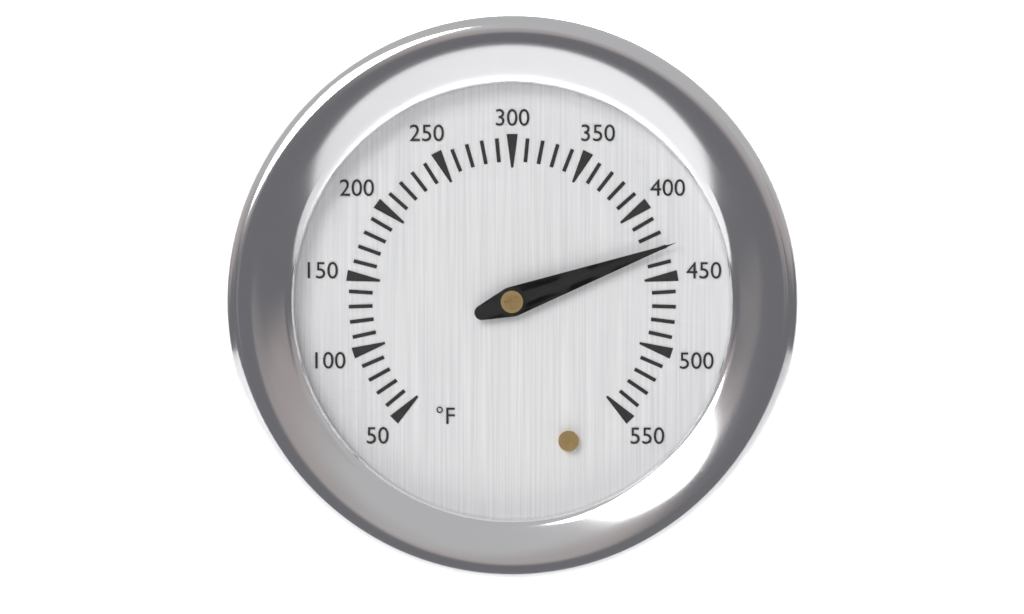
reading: 430 °F
